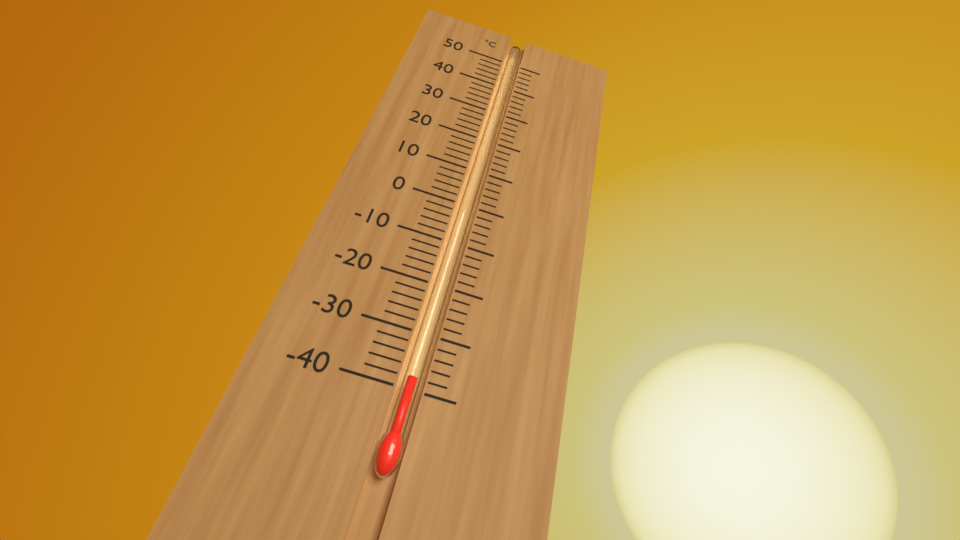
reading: -38 °C
